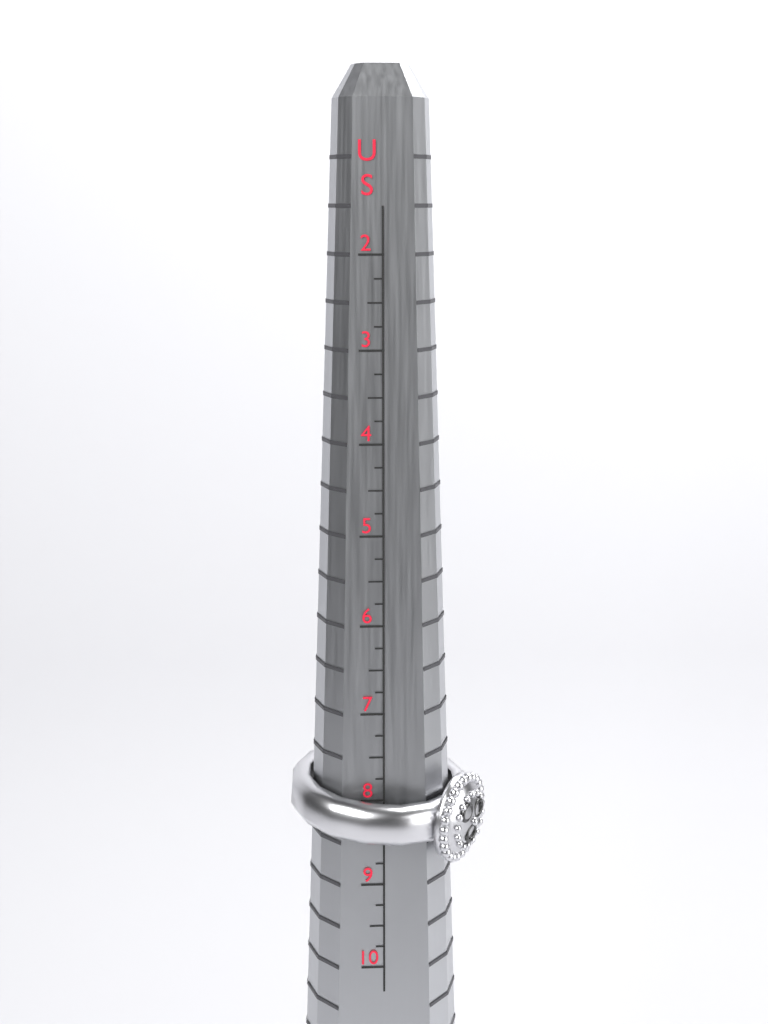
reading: 8.75 US
